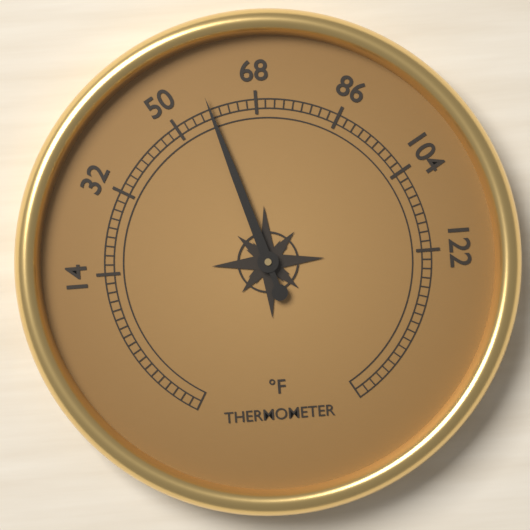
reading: 58 °F
